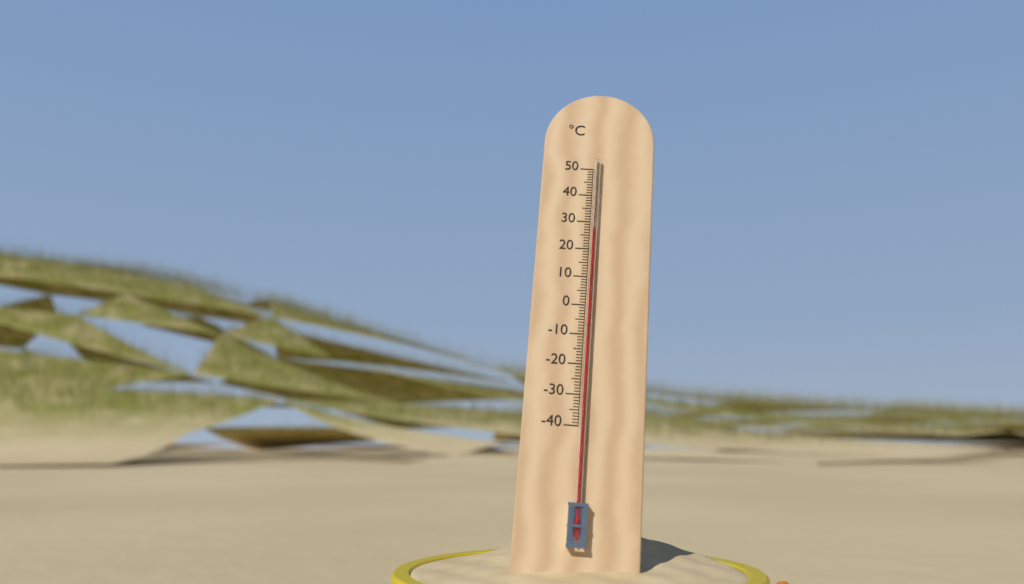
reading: 27 °C
